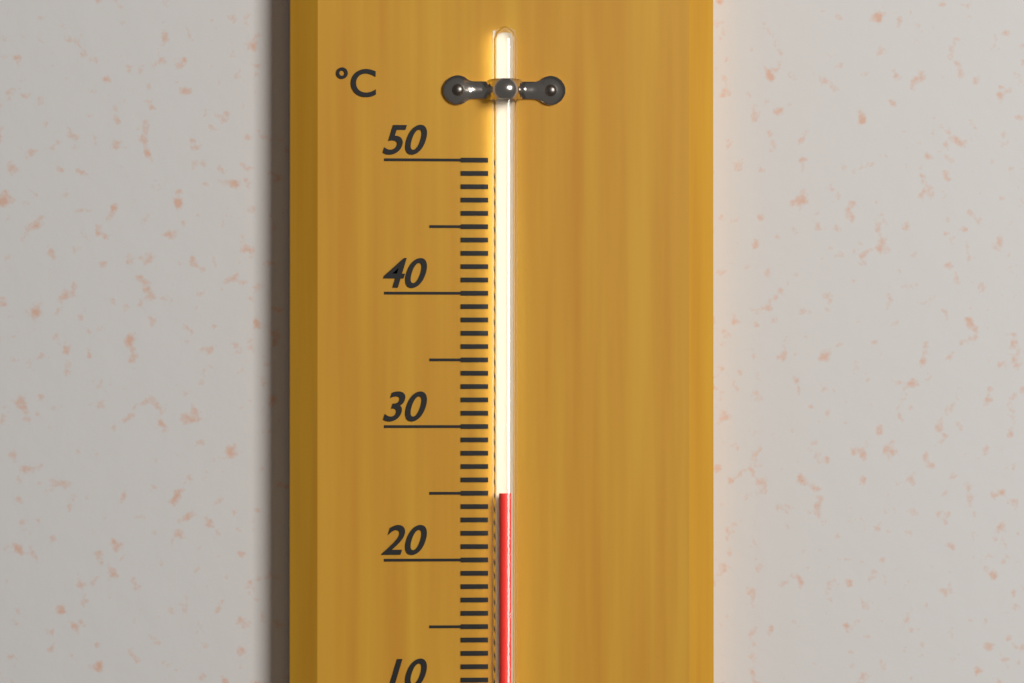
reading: 25 °C
